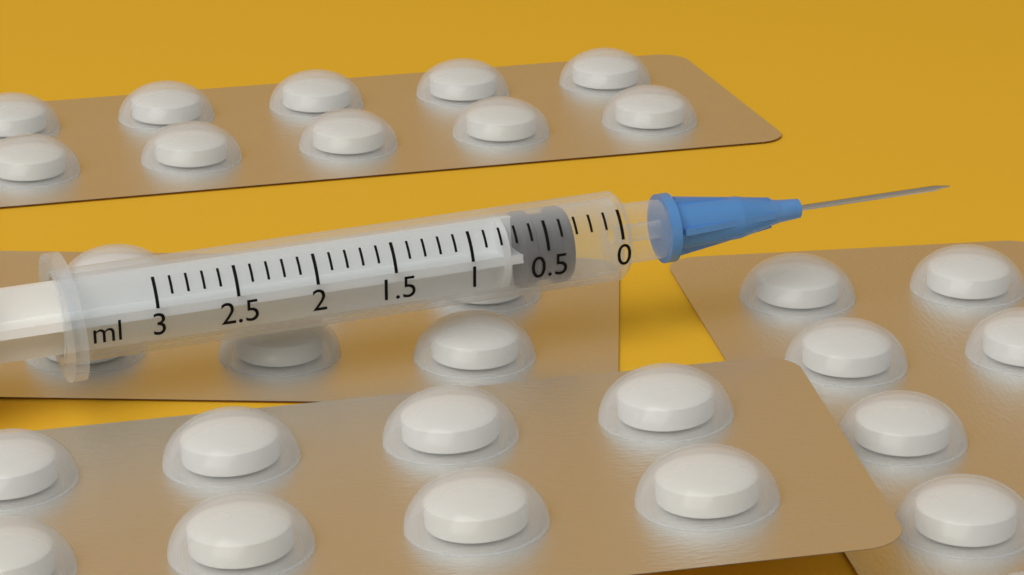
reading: 0.3 ml
